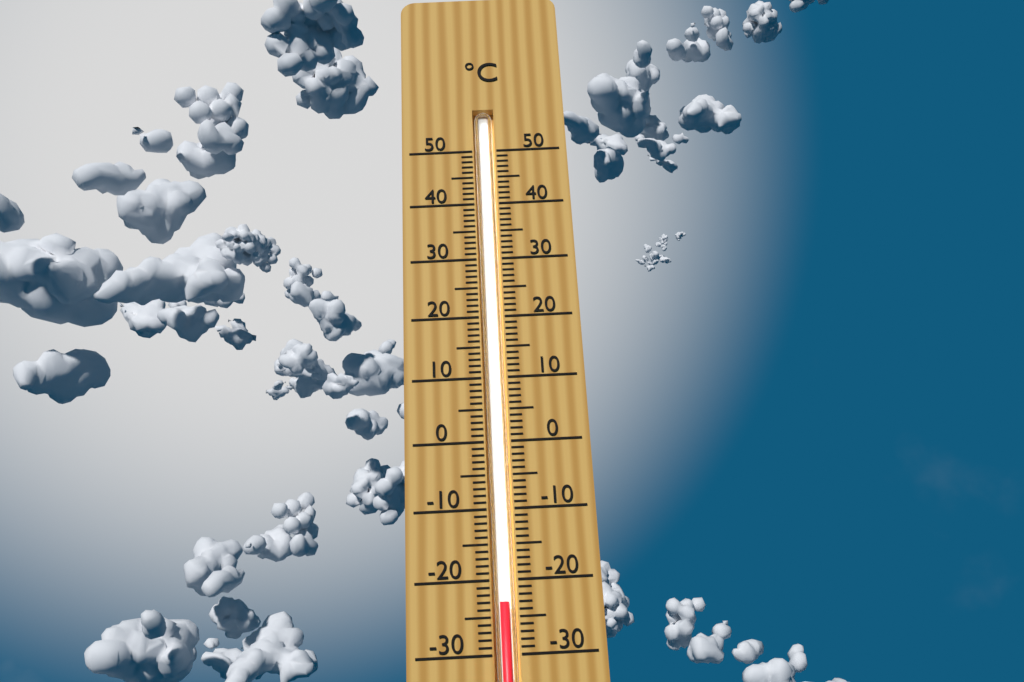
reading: -23 °C
